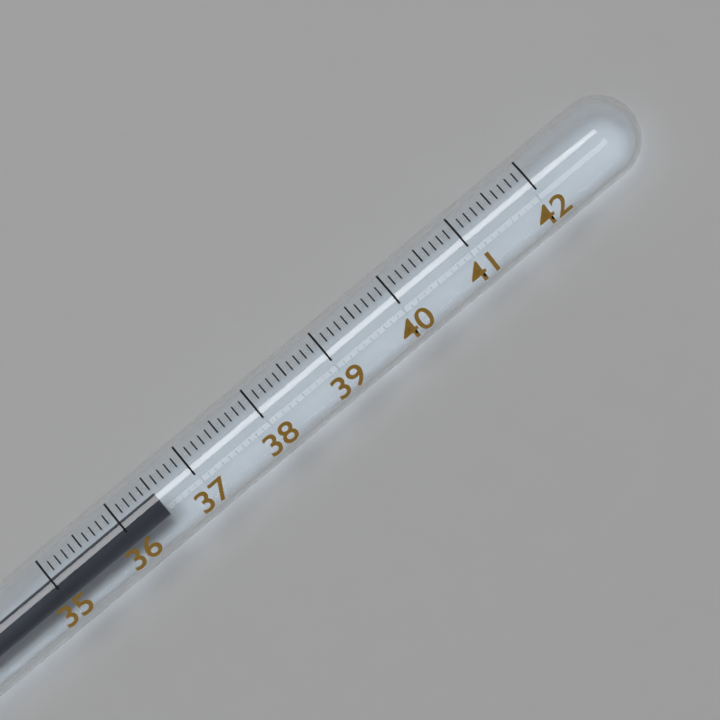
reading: 36.5 (no unit)
